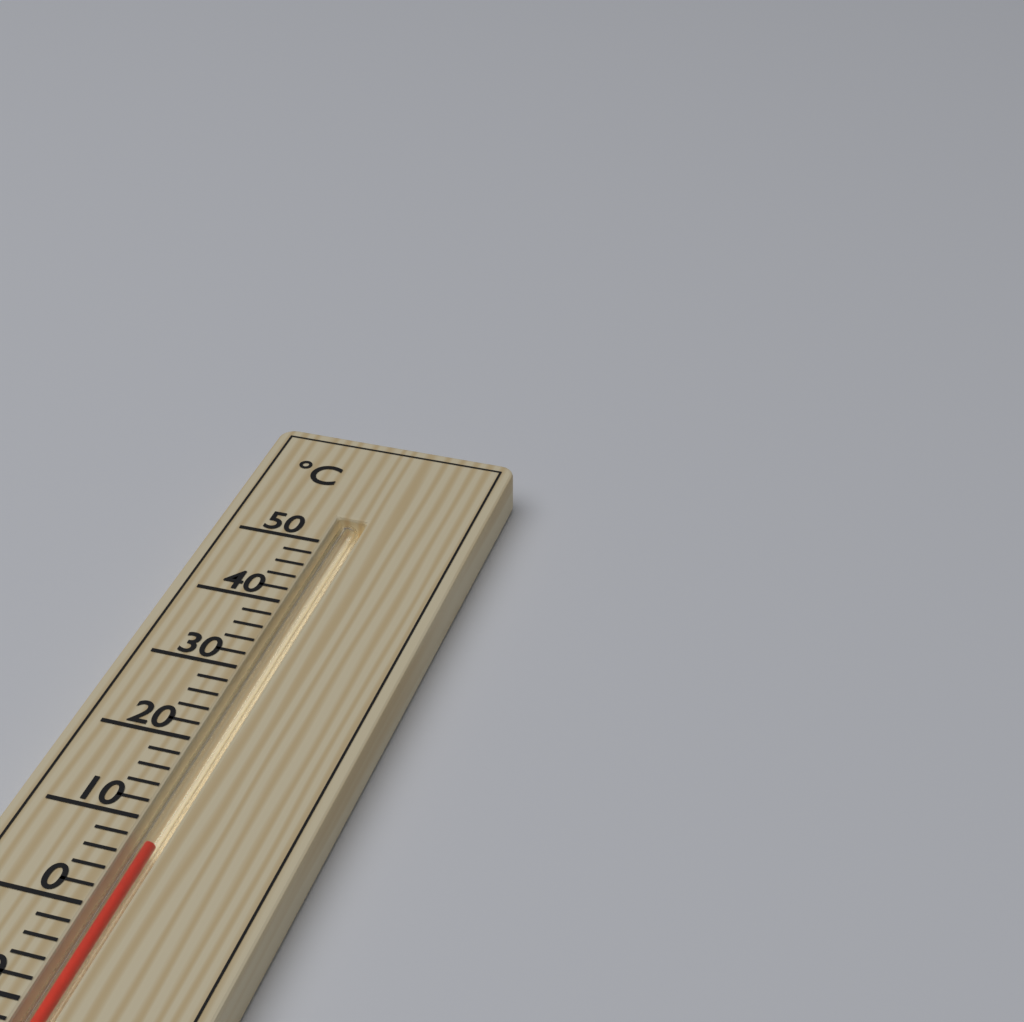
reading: 8 °C
